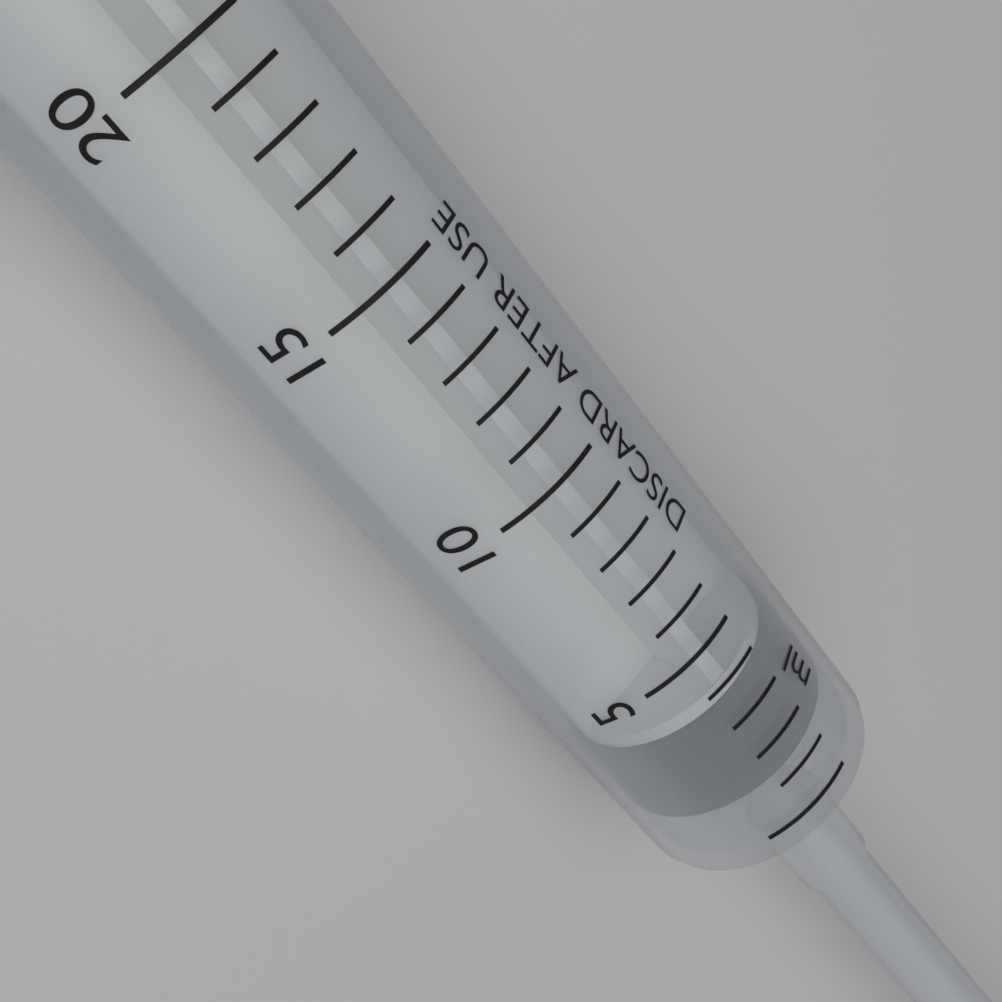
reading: 1 ml
